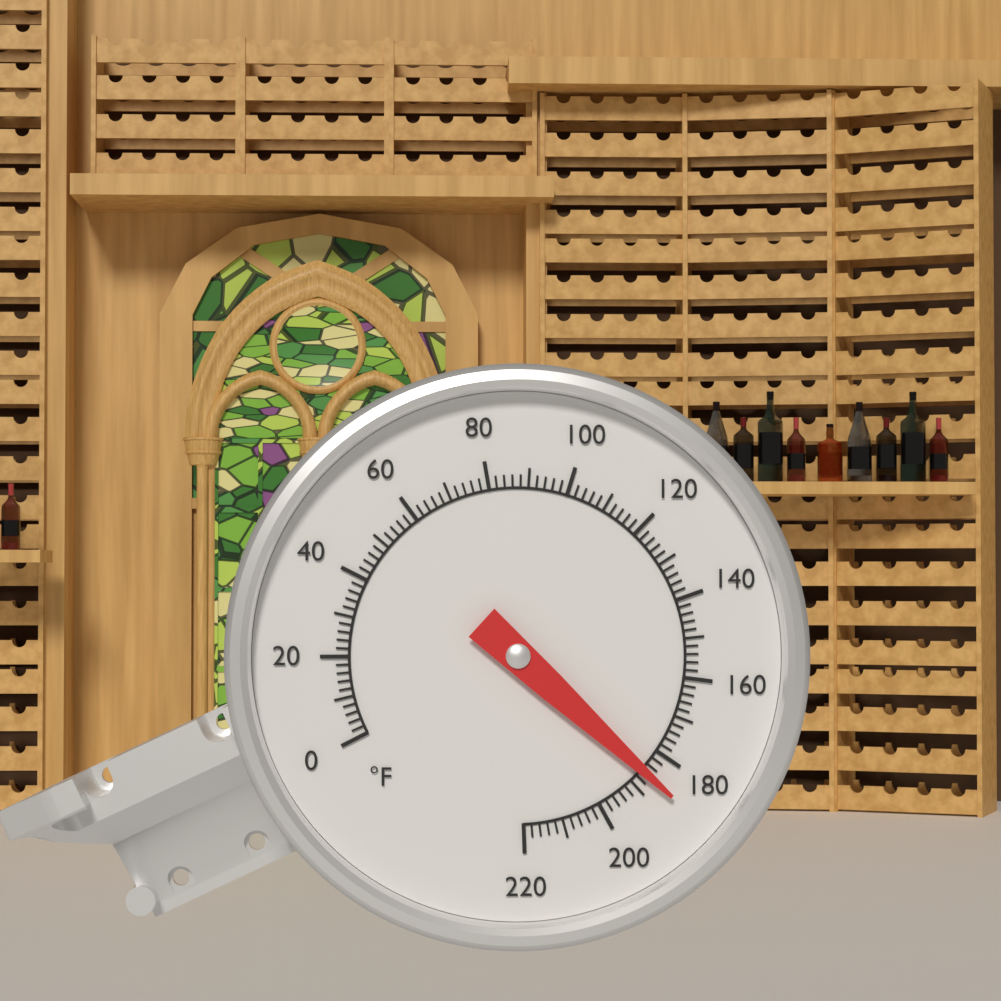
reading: 186 °F
